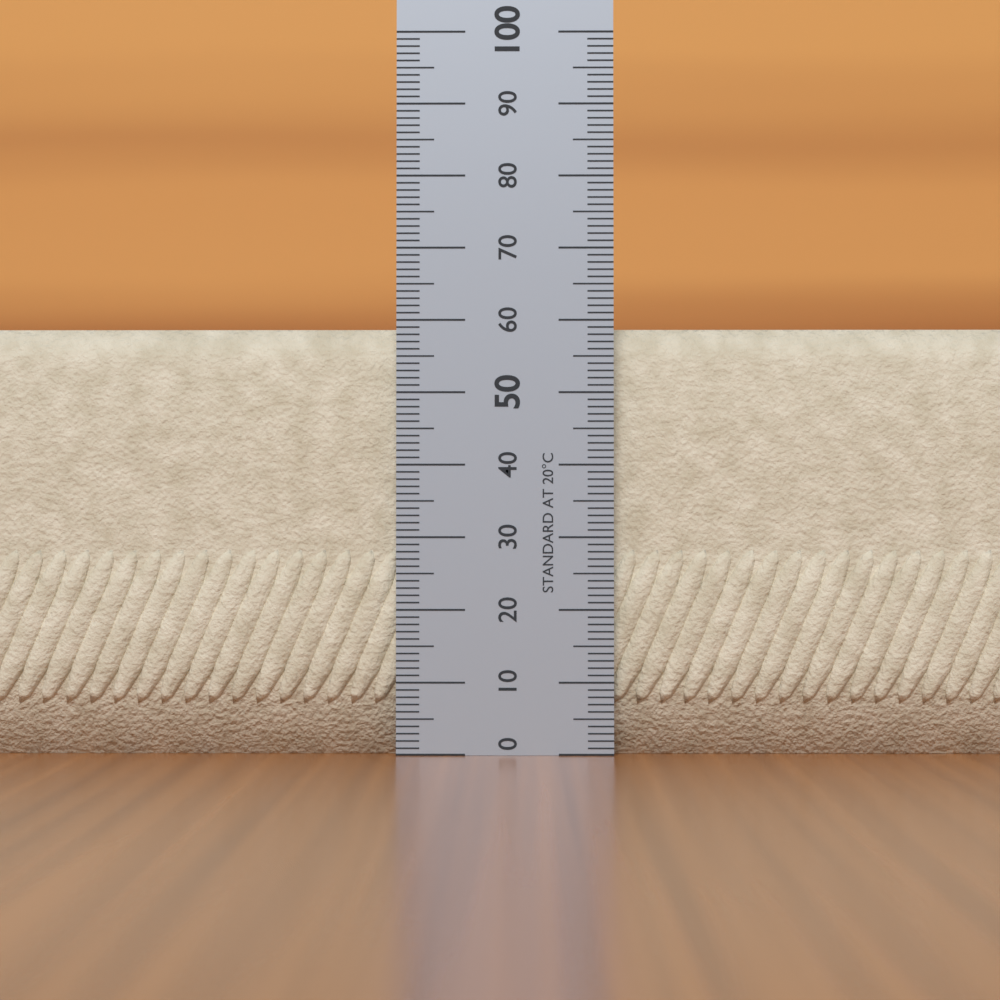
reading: 59 (no unit)
